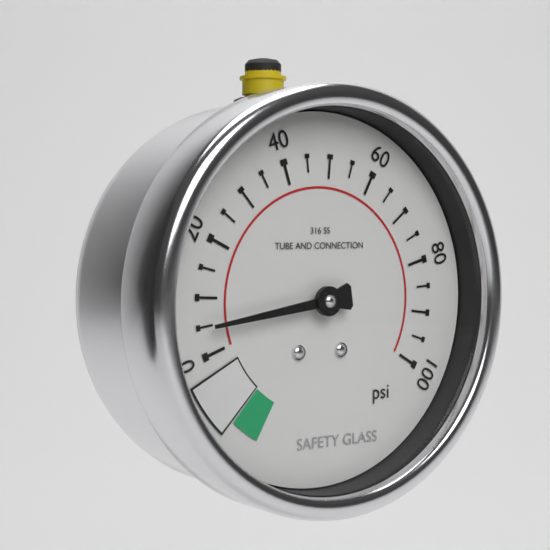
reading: 5 psi
